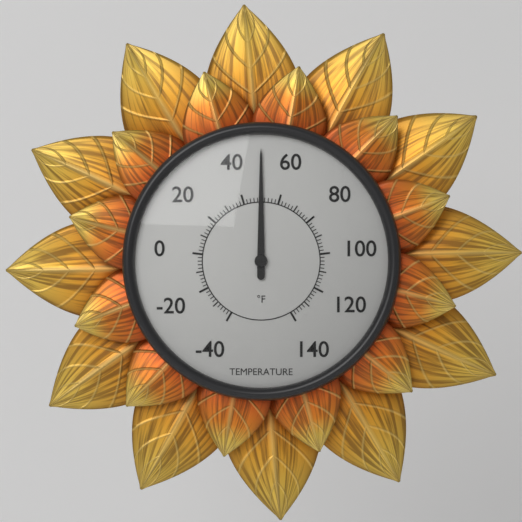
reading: 50 °F
